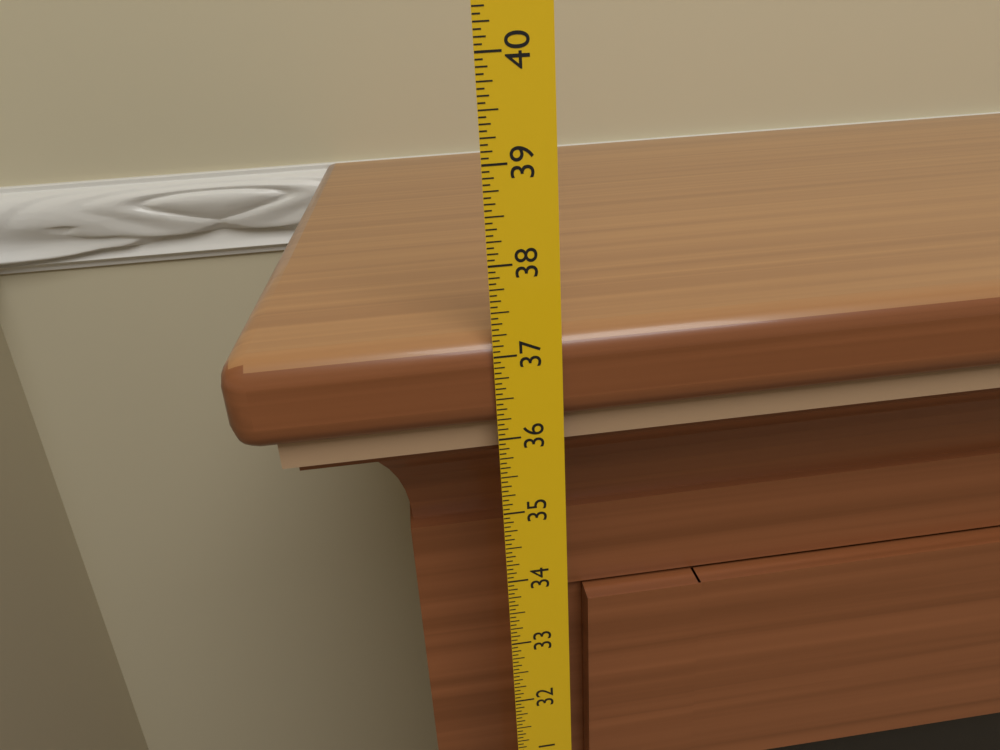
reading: 37.1875 in
